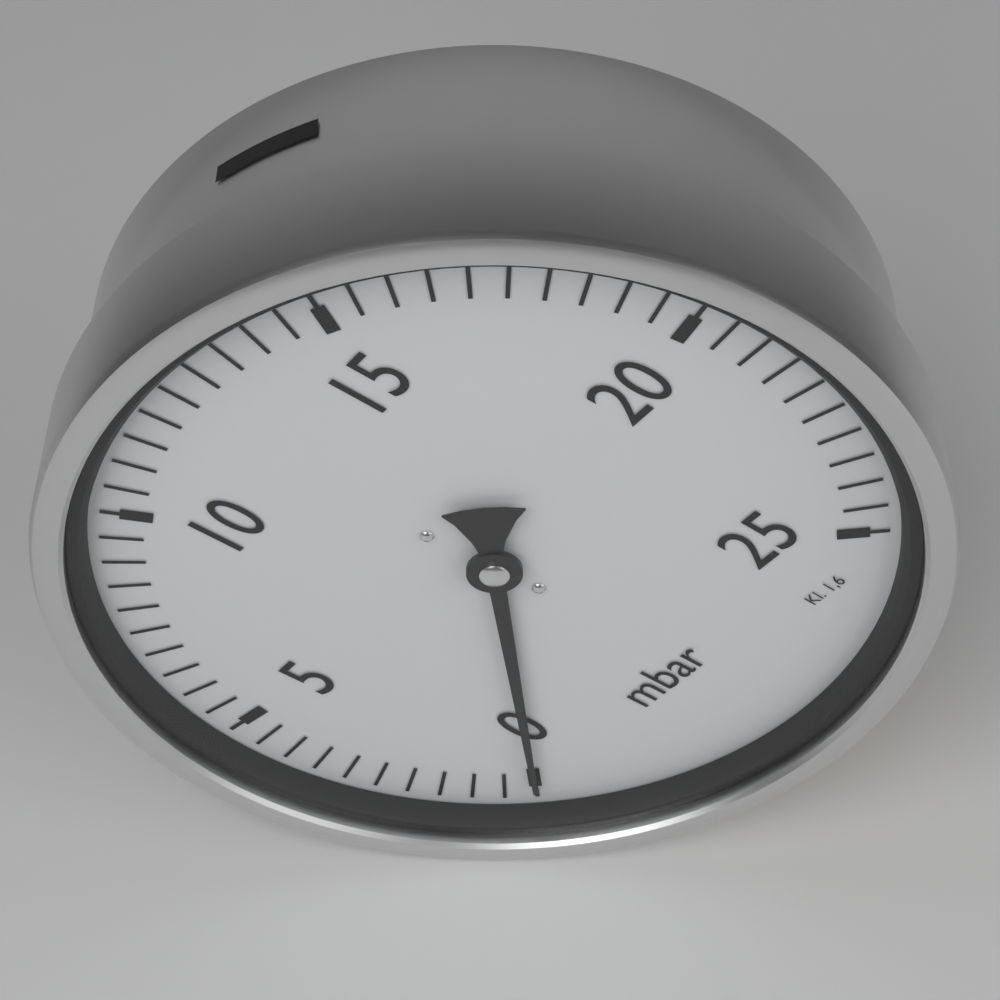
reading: 0.0 mbar
